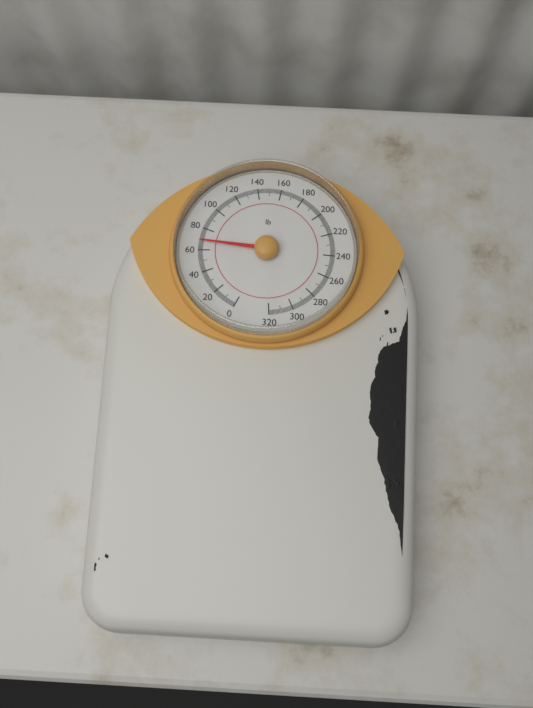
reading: 68 lb
